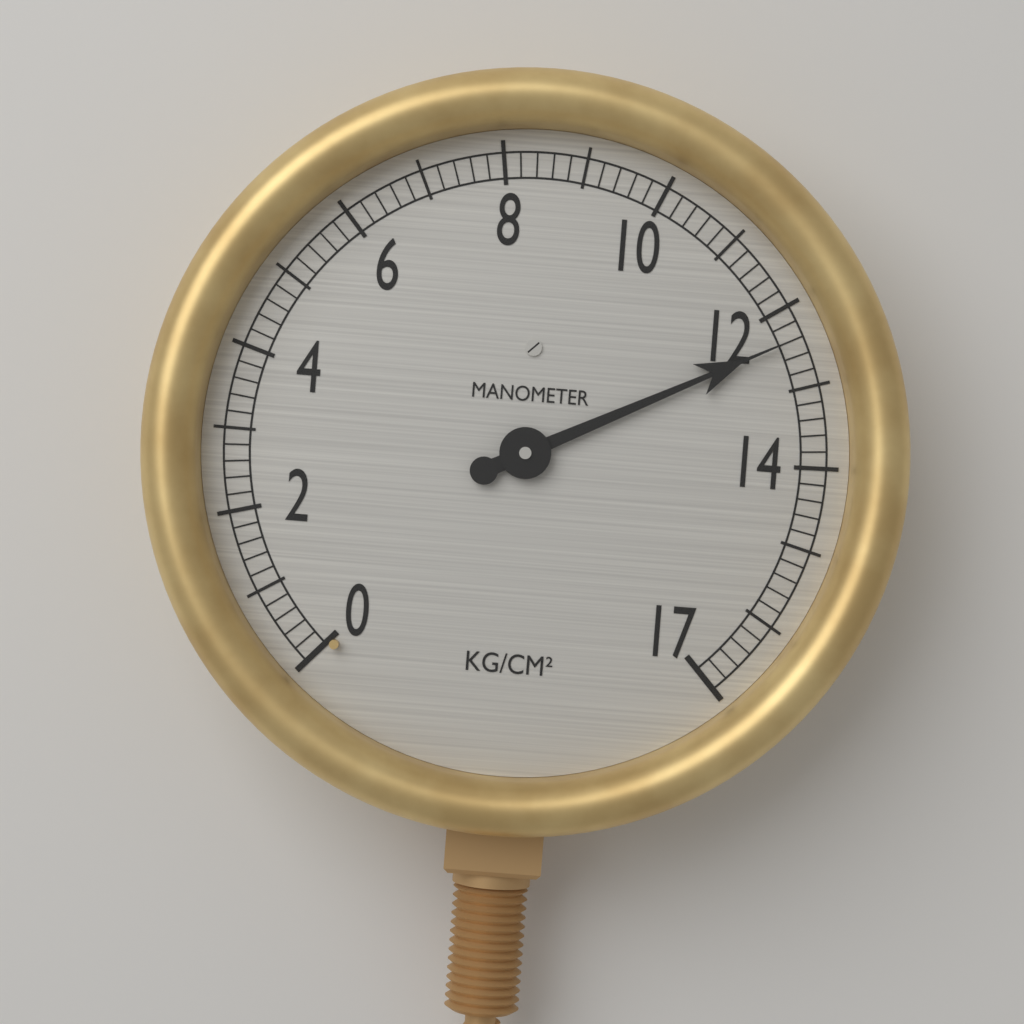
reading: 12.4 kg/cm²
